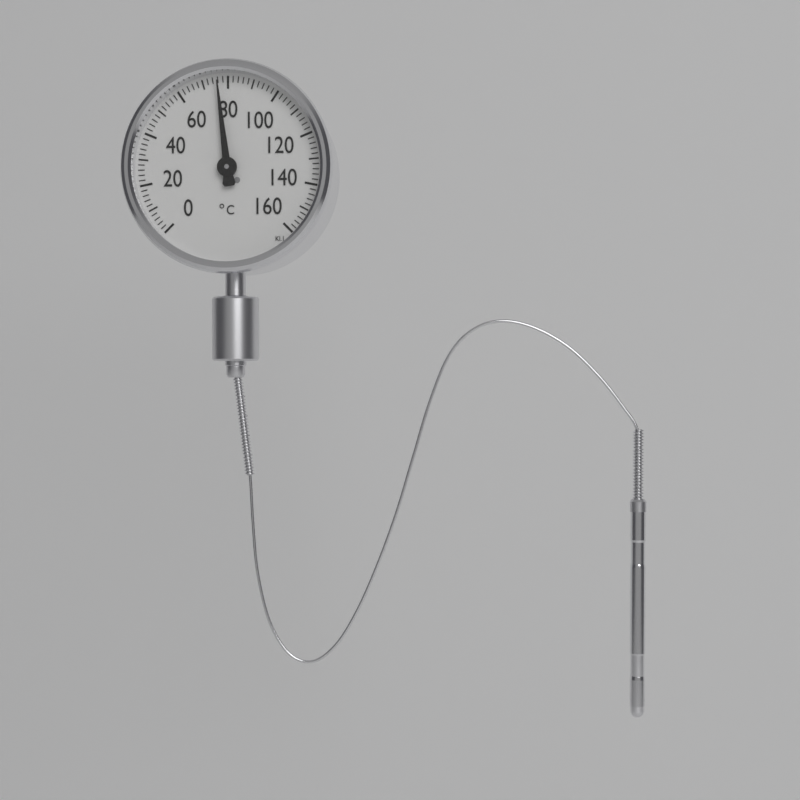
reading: 76 °C
